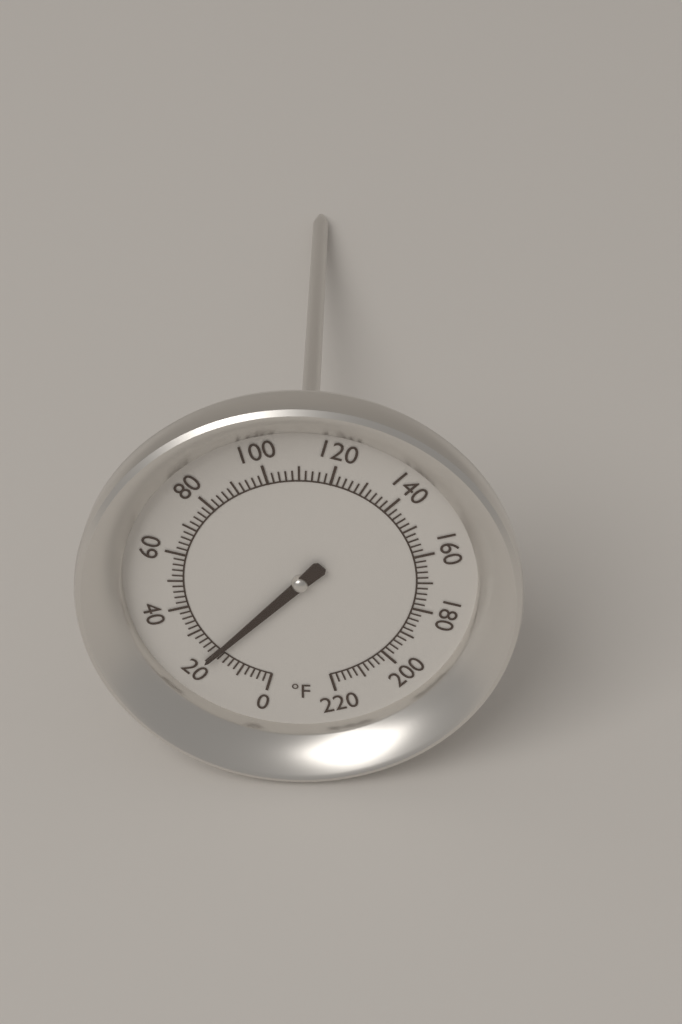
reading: 20 °F
